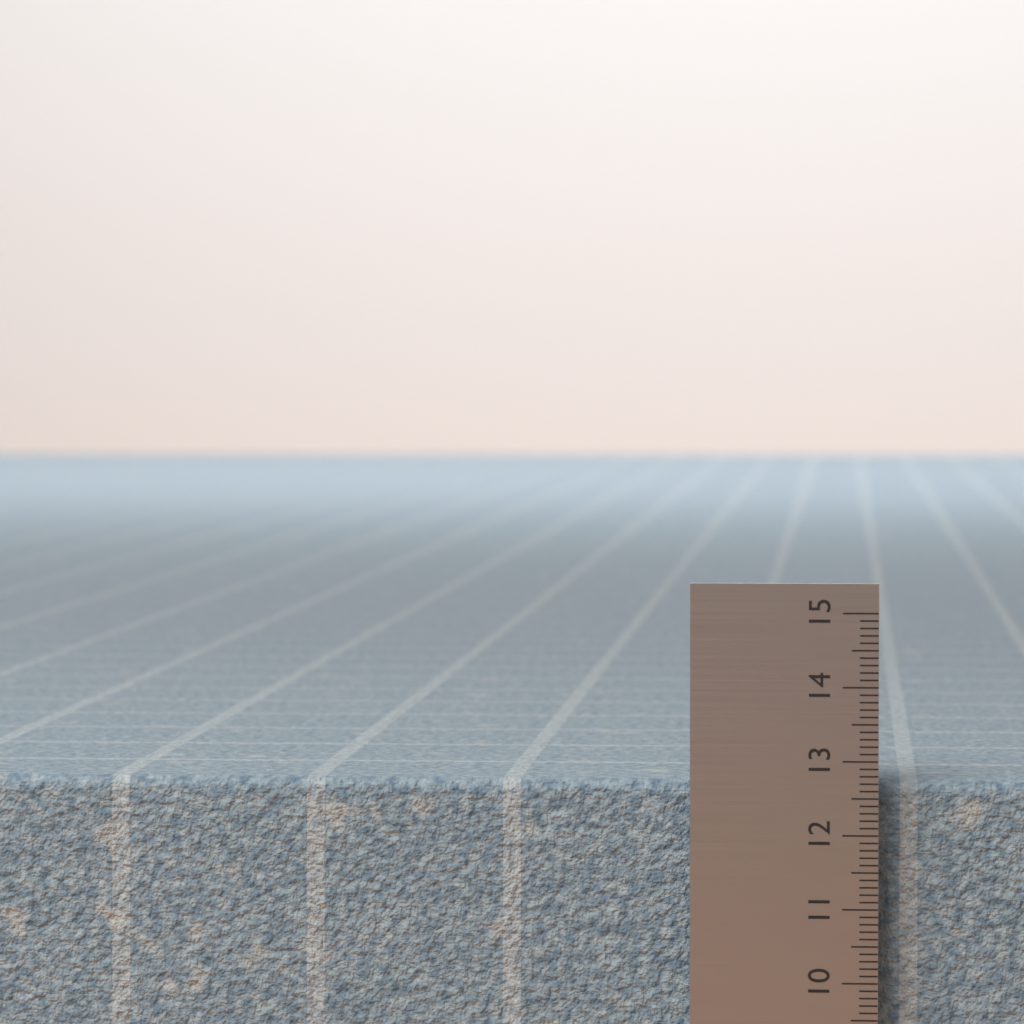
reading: 12.7 (no unit)
